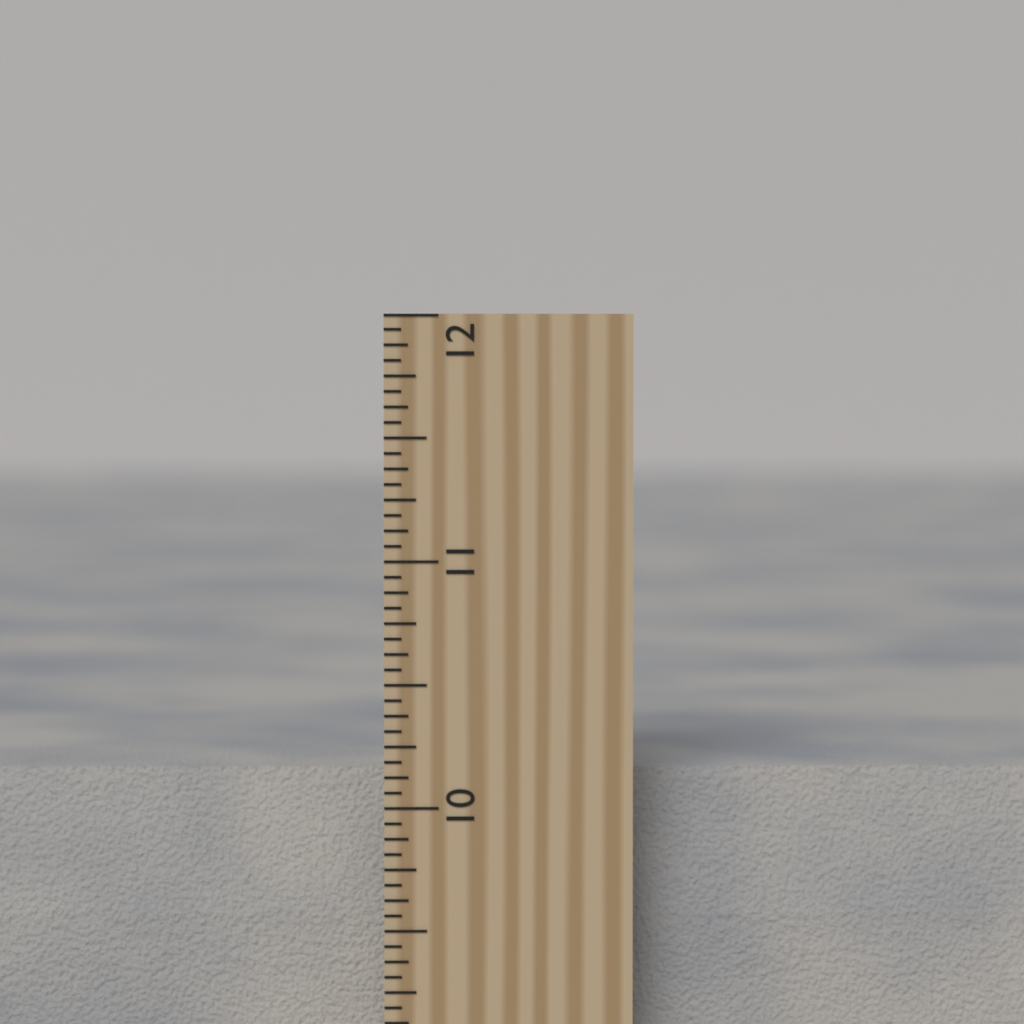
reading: 10.1250 inch
